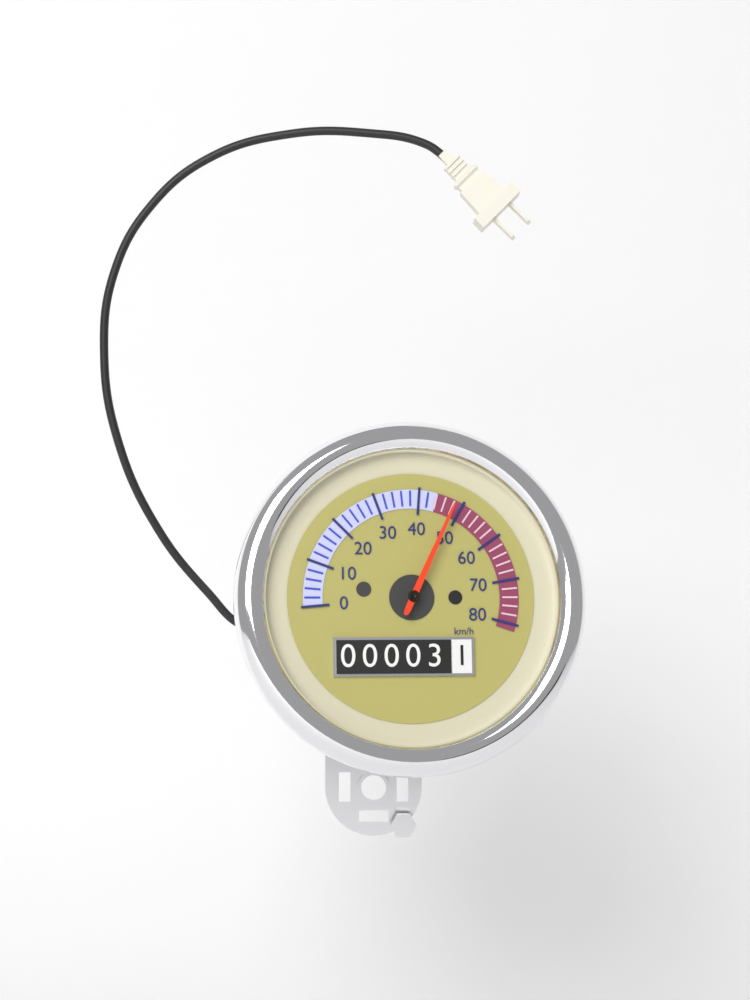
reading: 48 km/h
